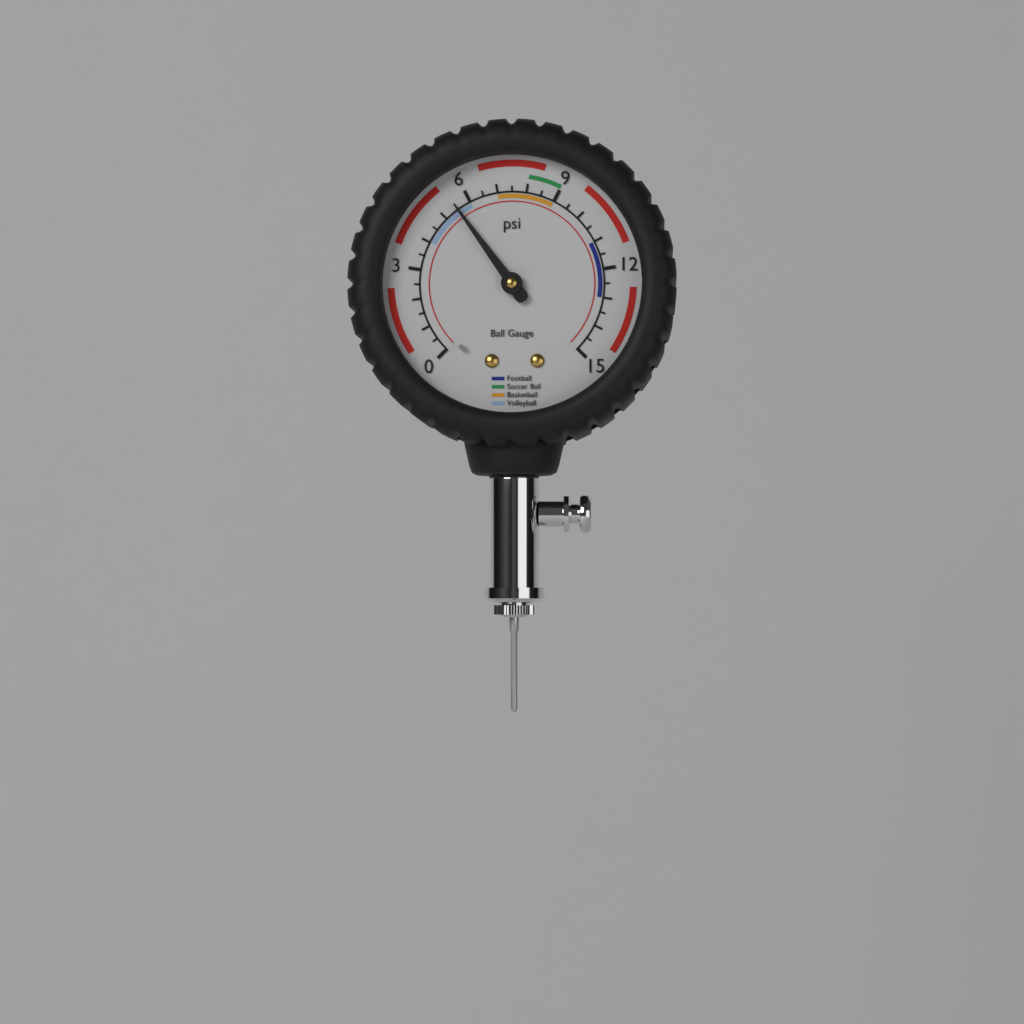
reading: 5.5 psi
